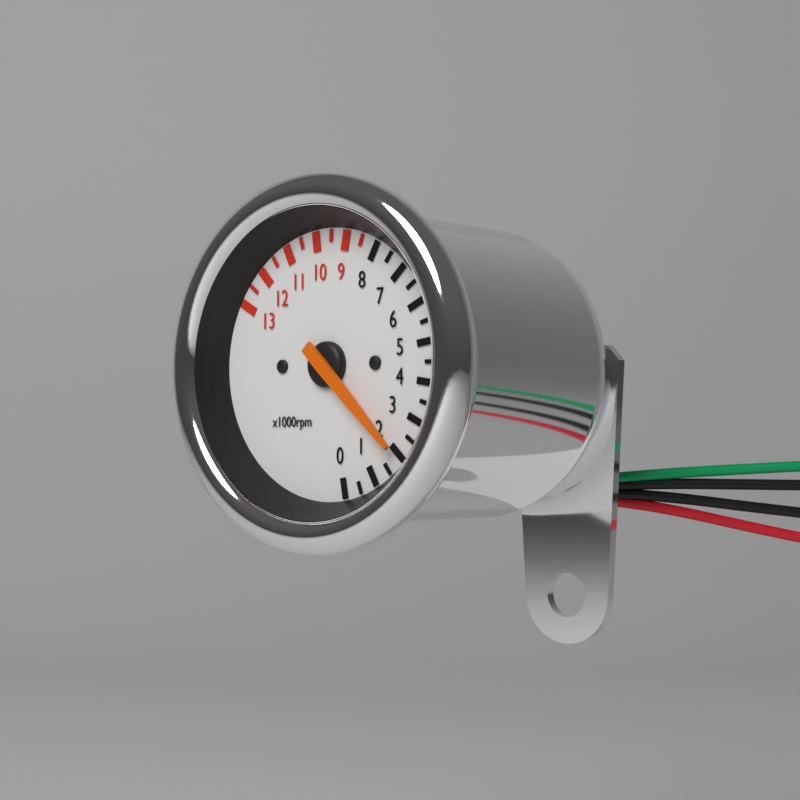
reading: 2000 rpm
